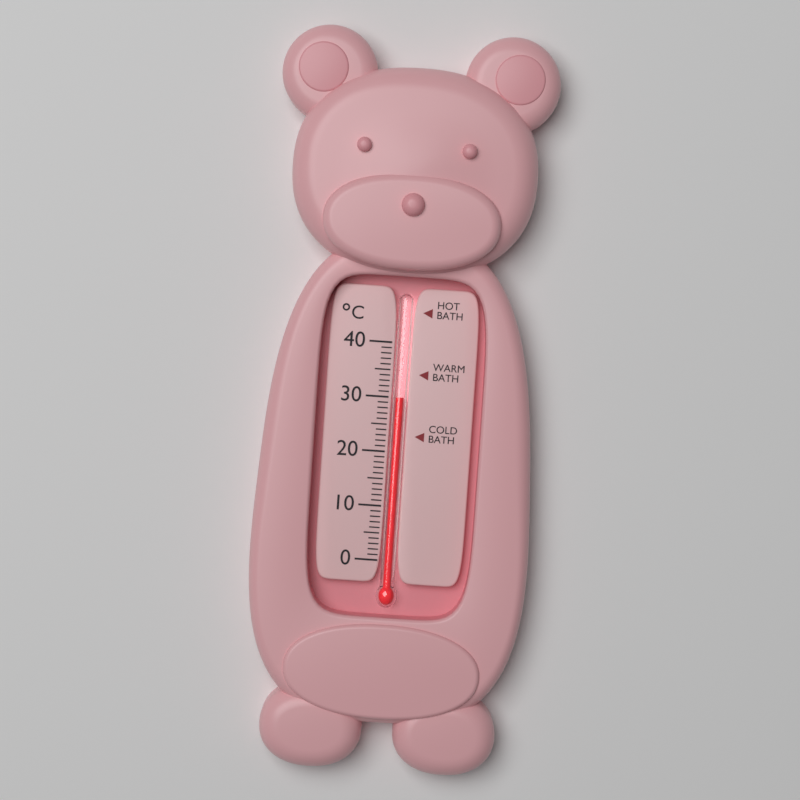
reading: 30 °C
